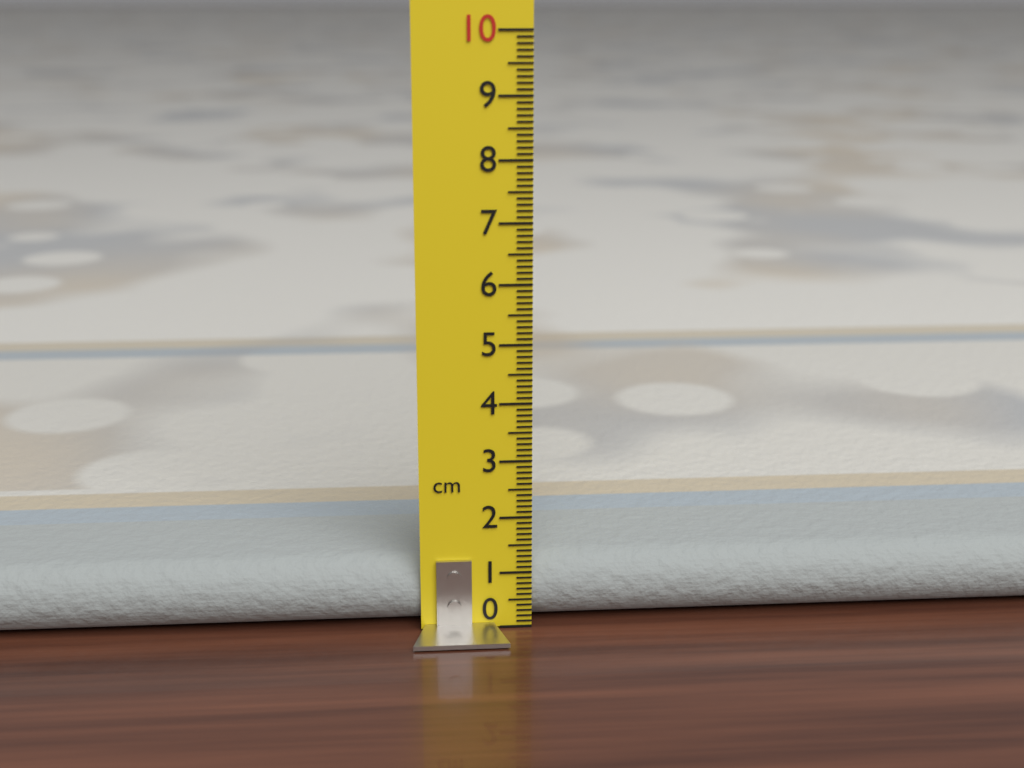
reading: 1.2 cm
